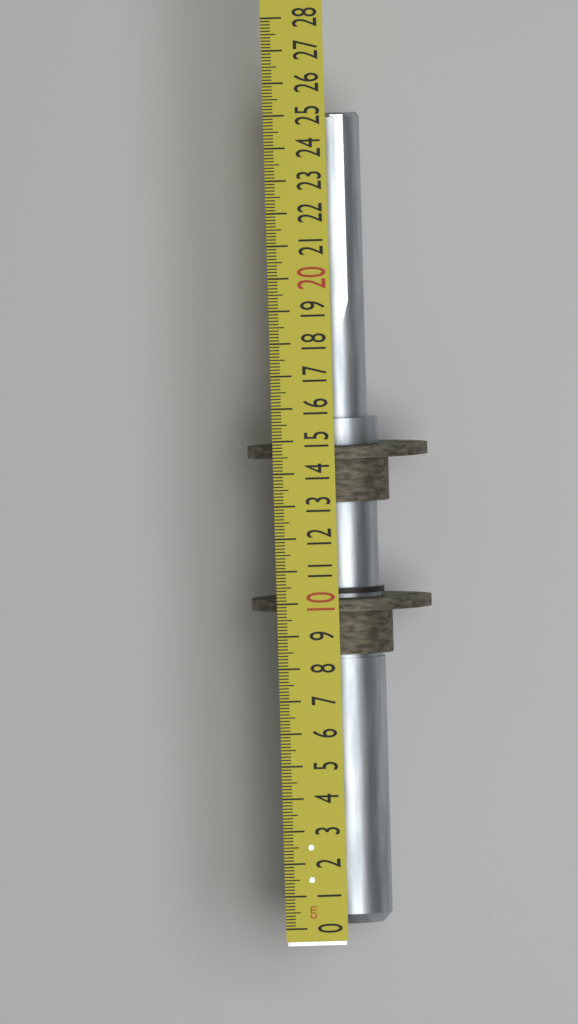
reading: 25.0 cm
